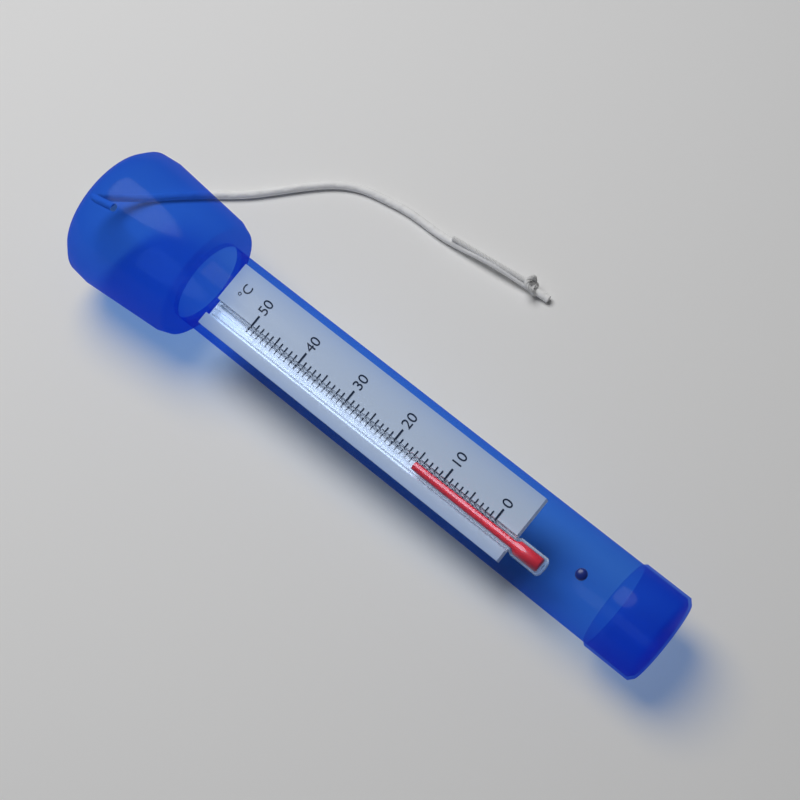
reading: 15 °C
